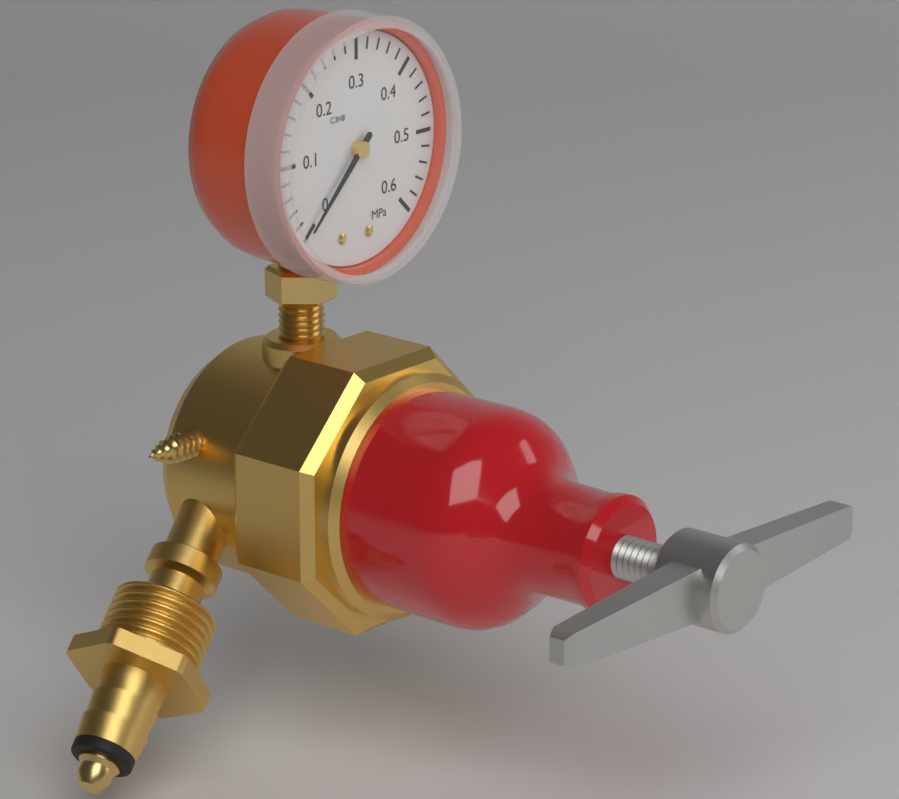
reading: 0.00 MPa
